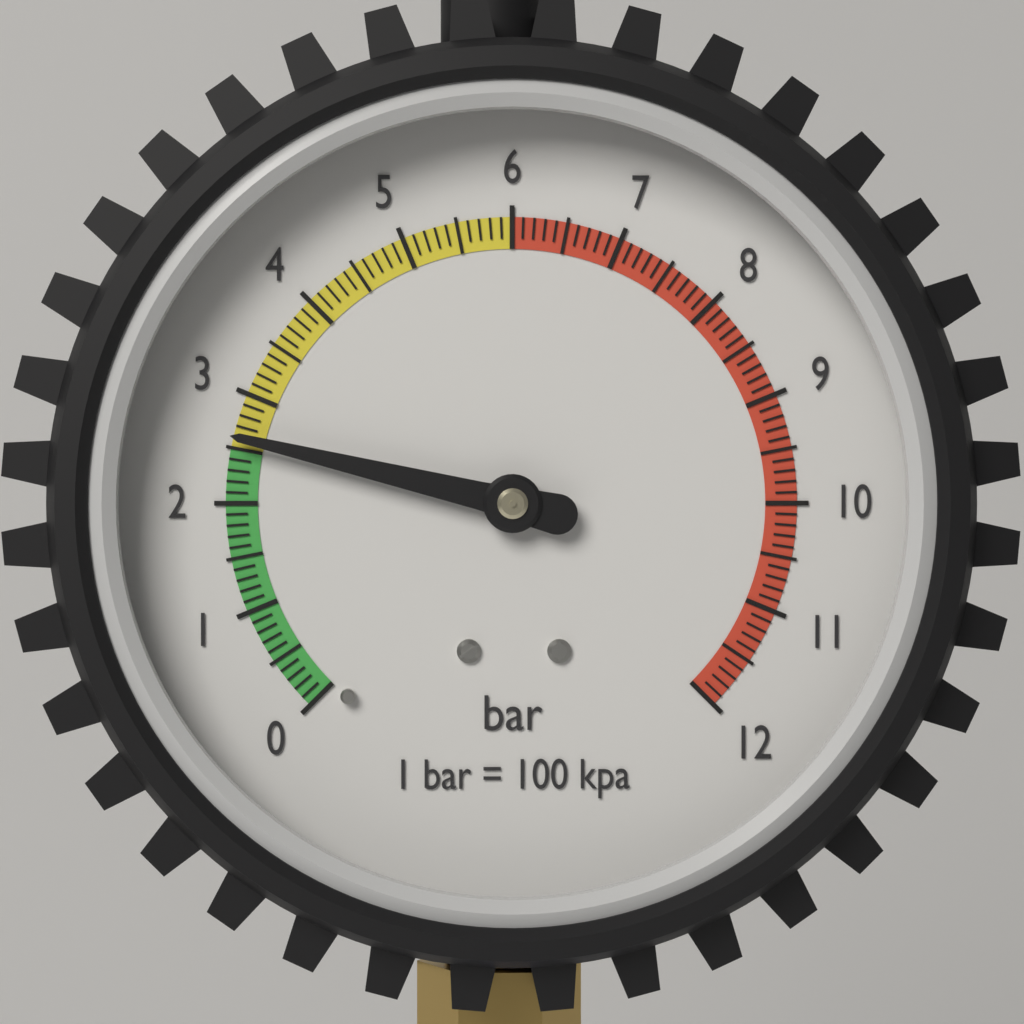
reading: 2.6 bar
